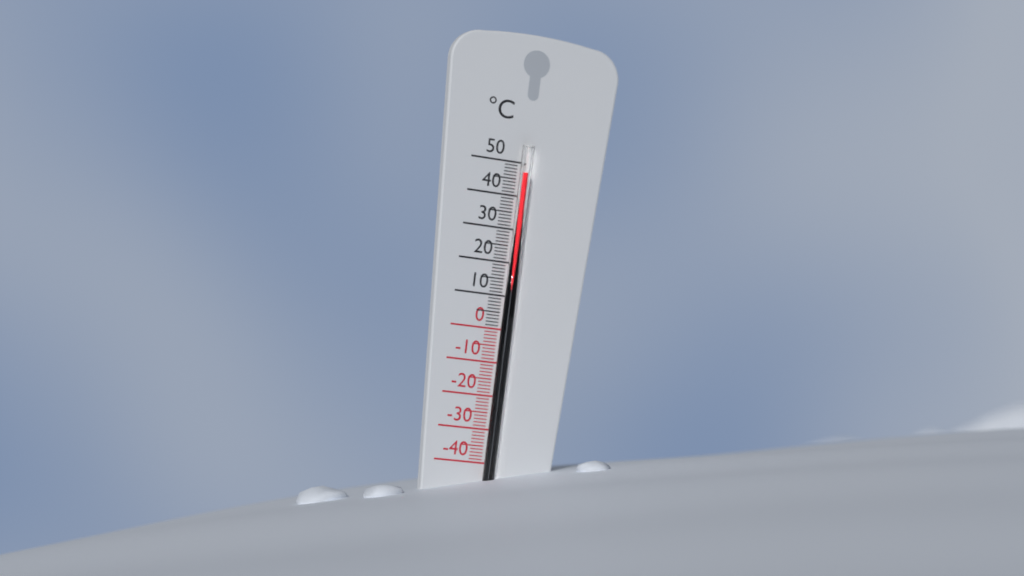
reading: 47 °C
